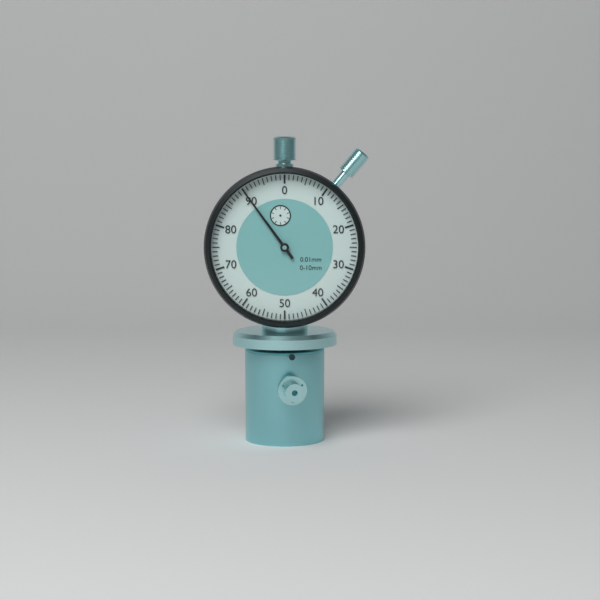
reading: 0.90 mm
